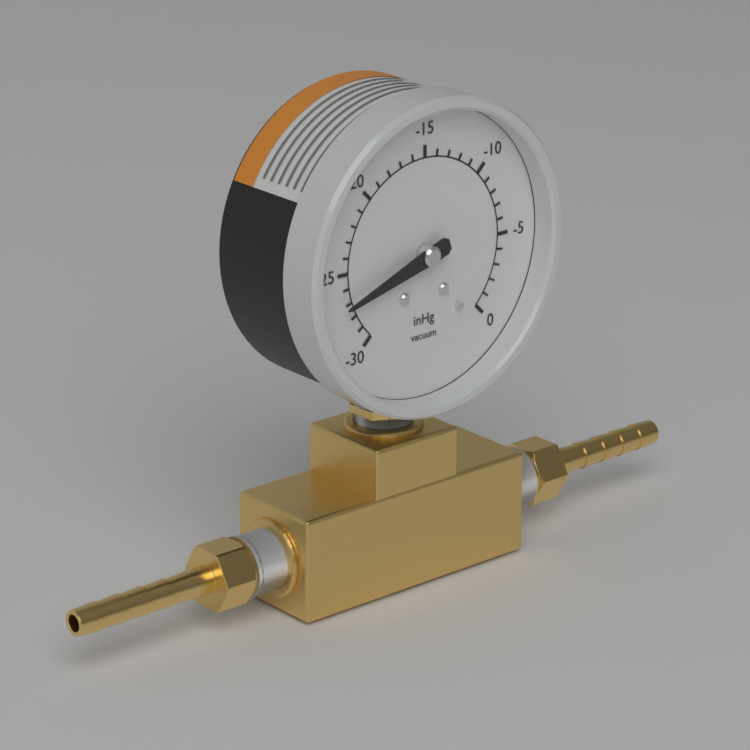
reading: -27 inHg
